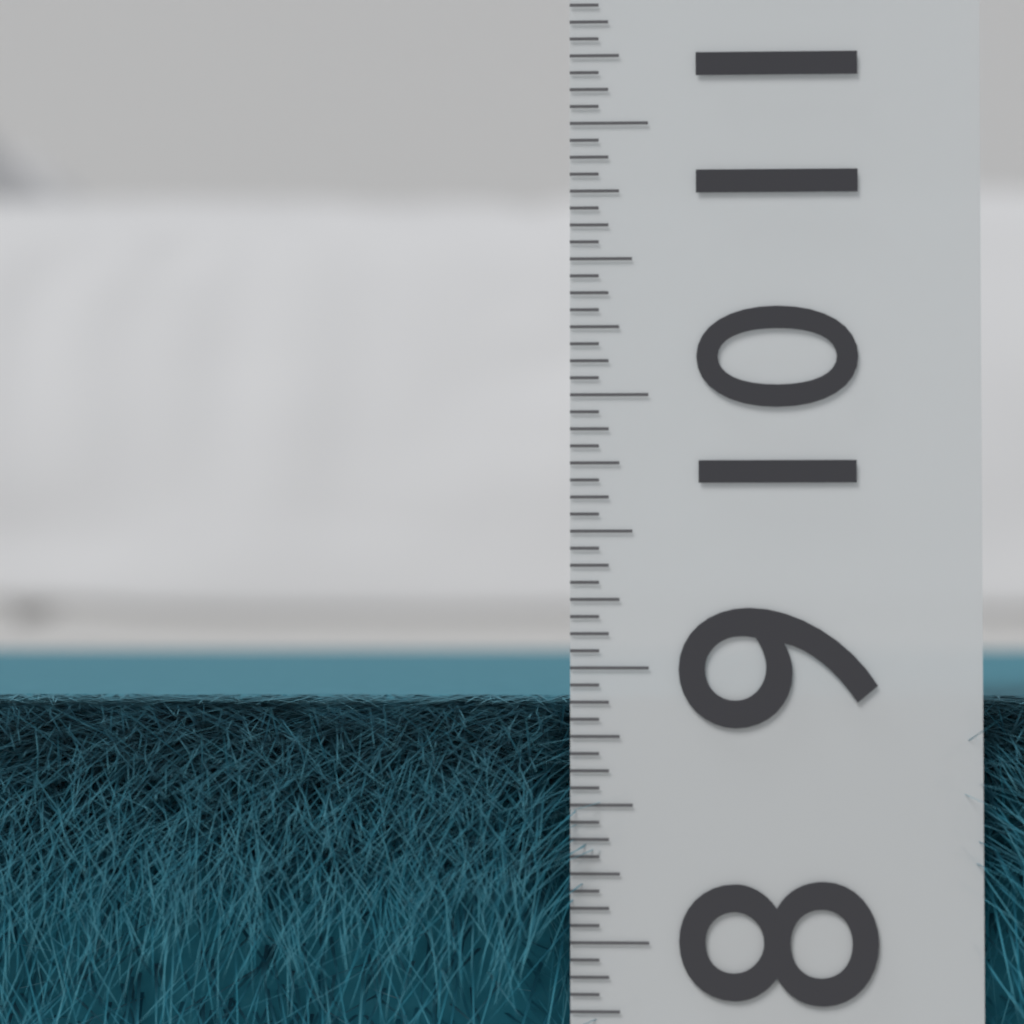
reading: 8.8750 (no unit)
